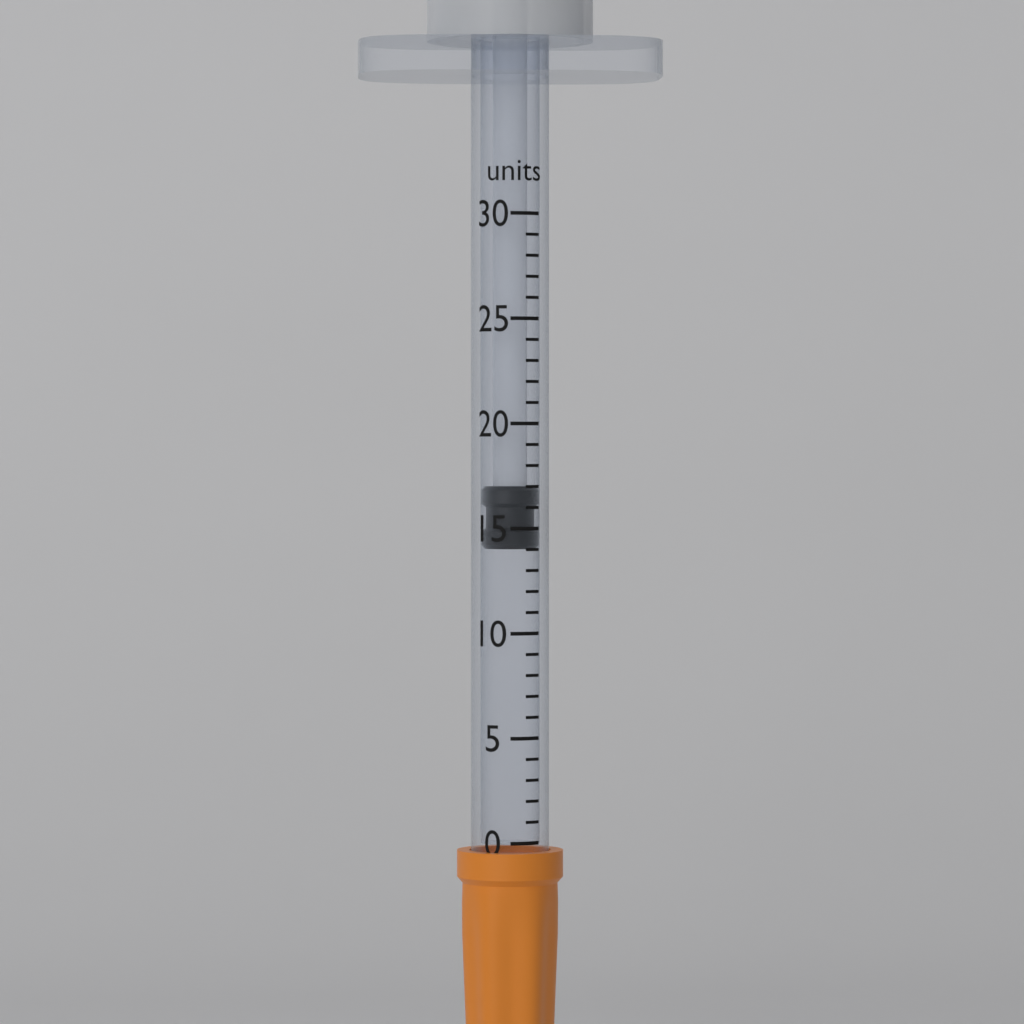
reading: 14 units
